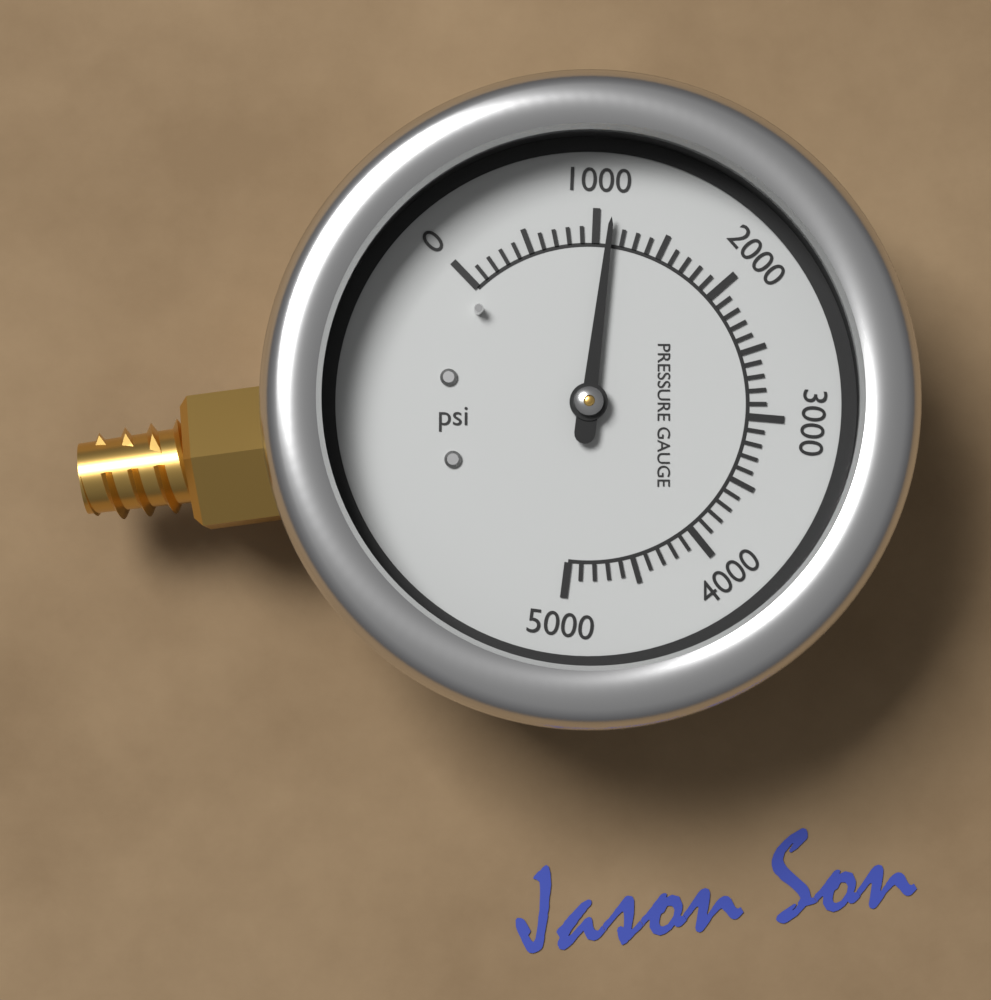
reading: 1100 psi
